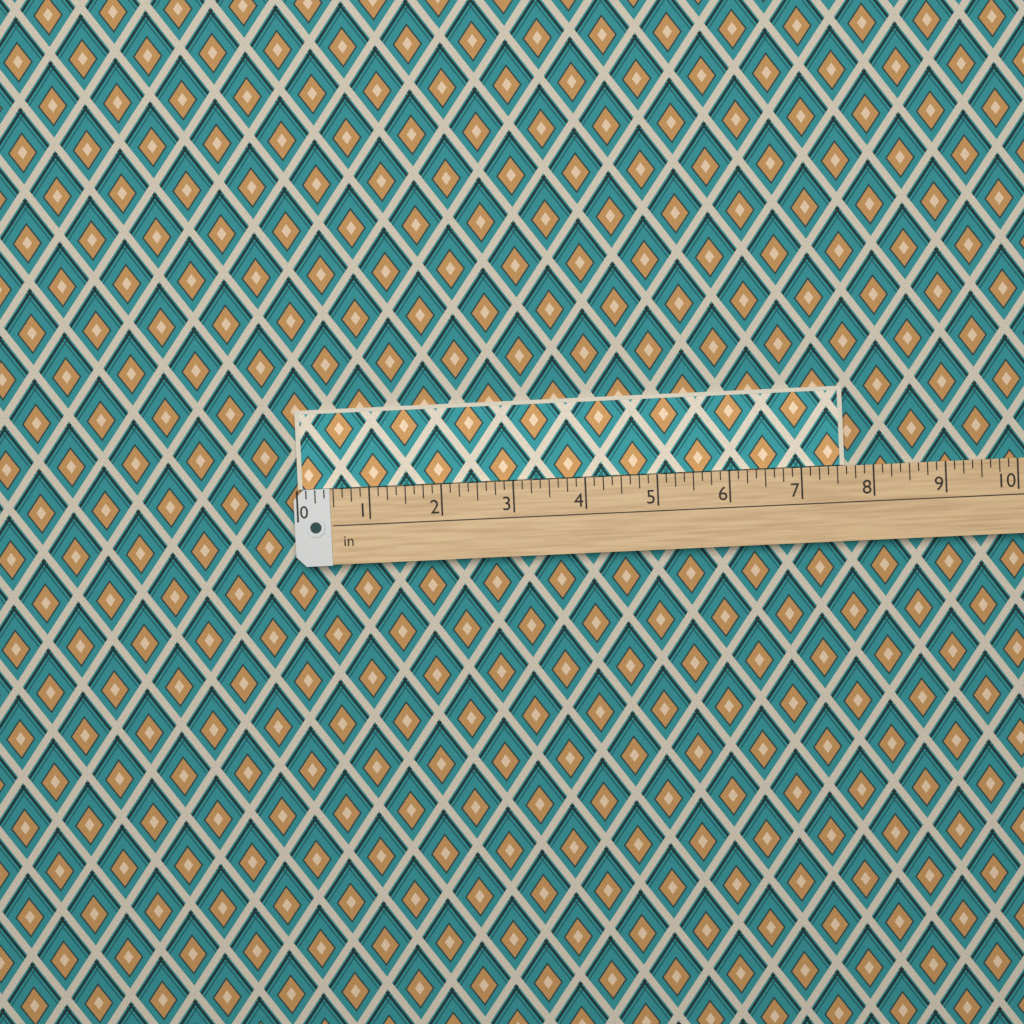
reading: 7.625 in
